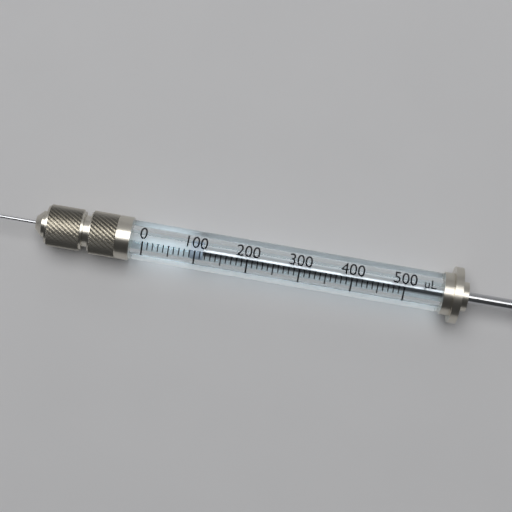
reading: 90 µL
